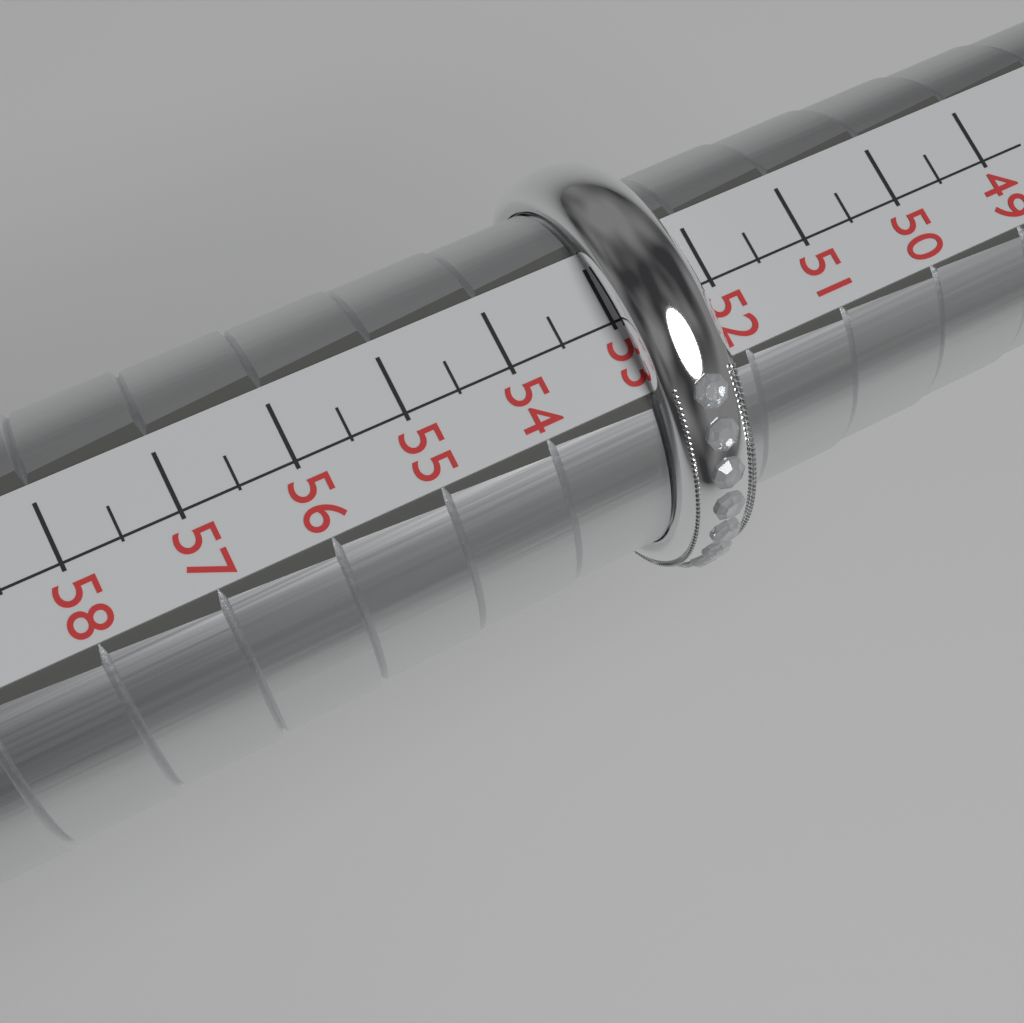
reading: 53.0 (no unit)
